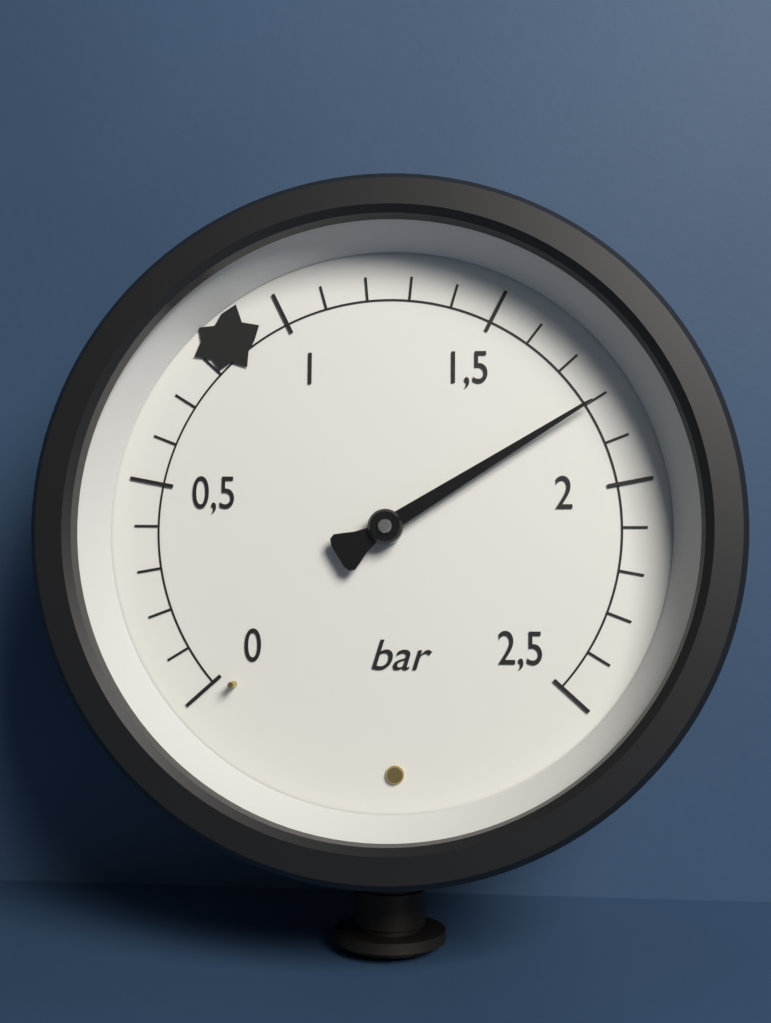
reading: 1.8 bar
